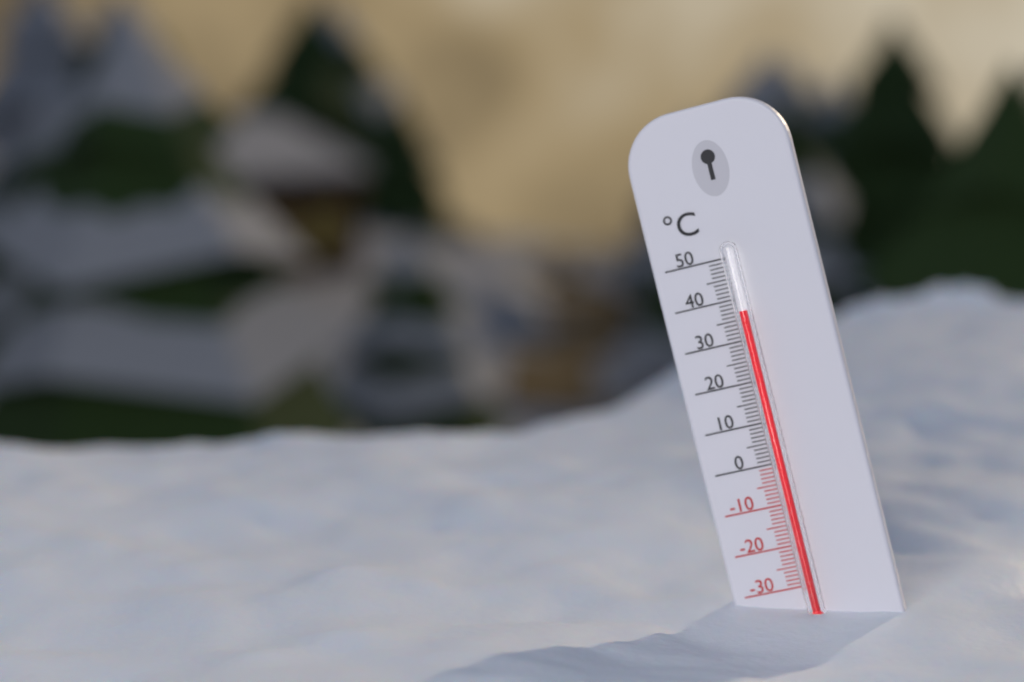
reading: 37 °C
